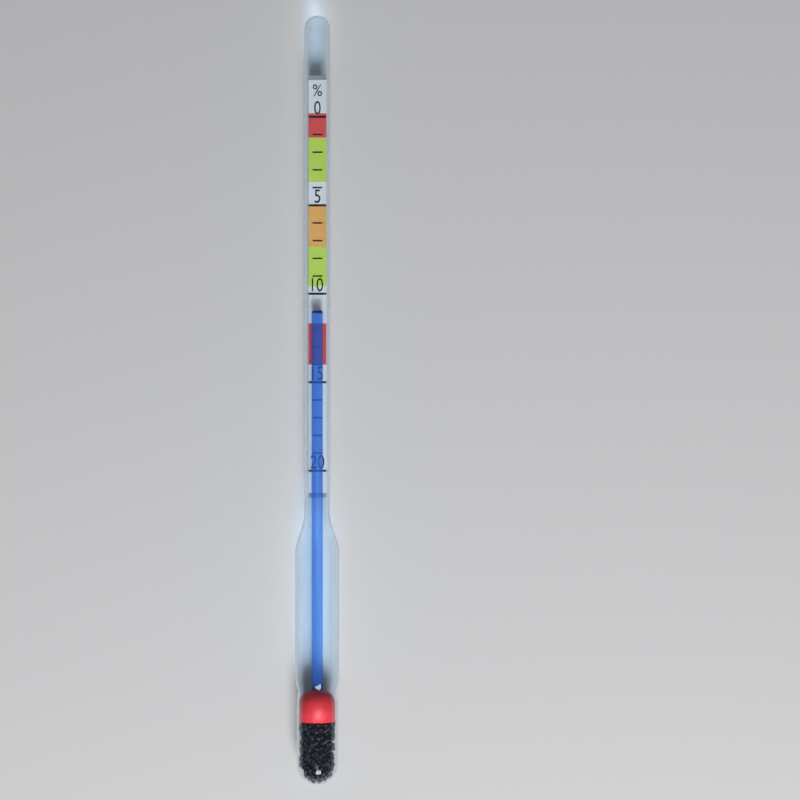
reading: 11 %
